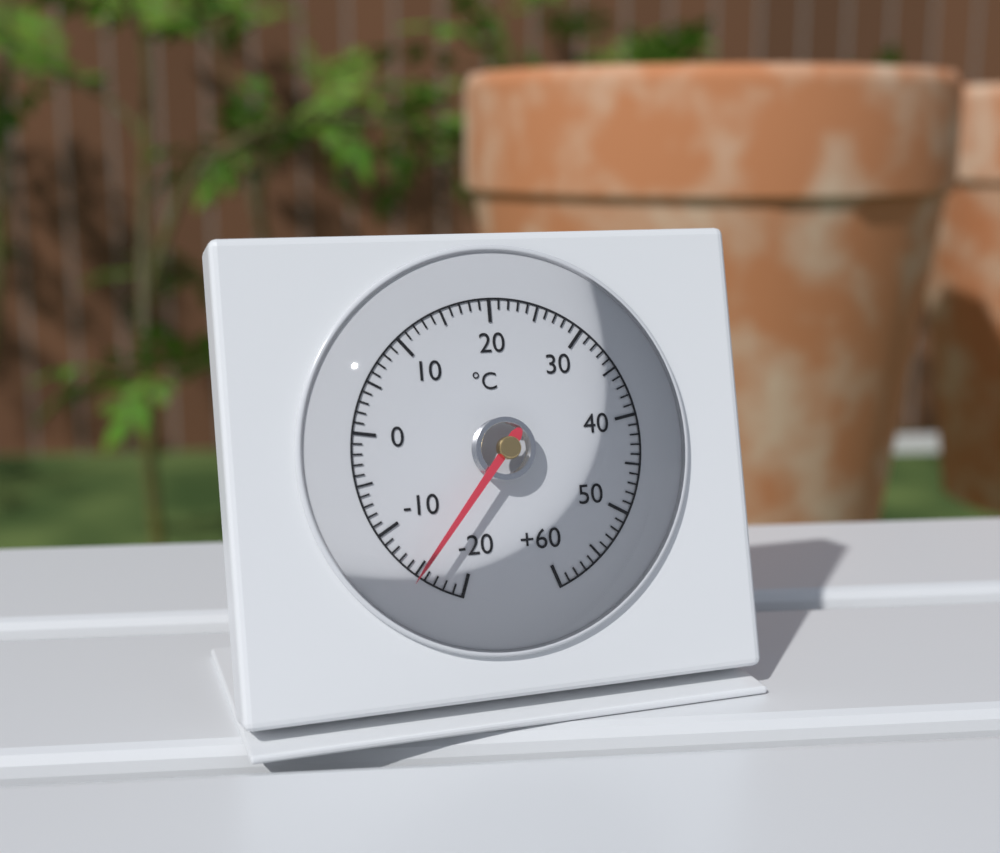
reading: -15 °C
